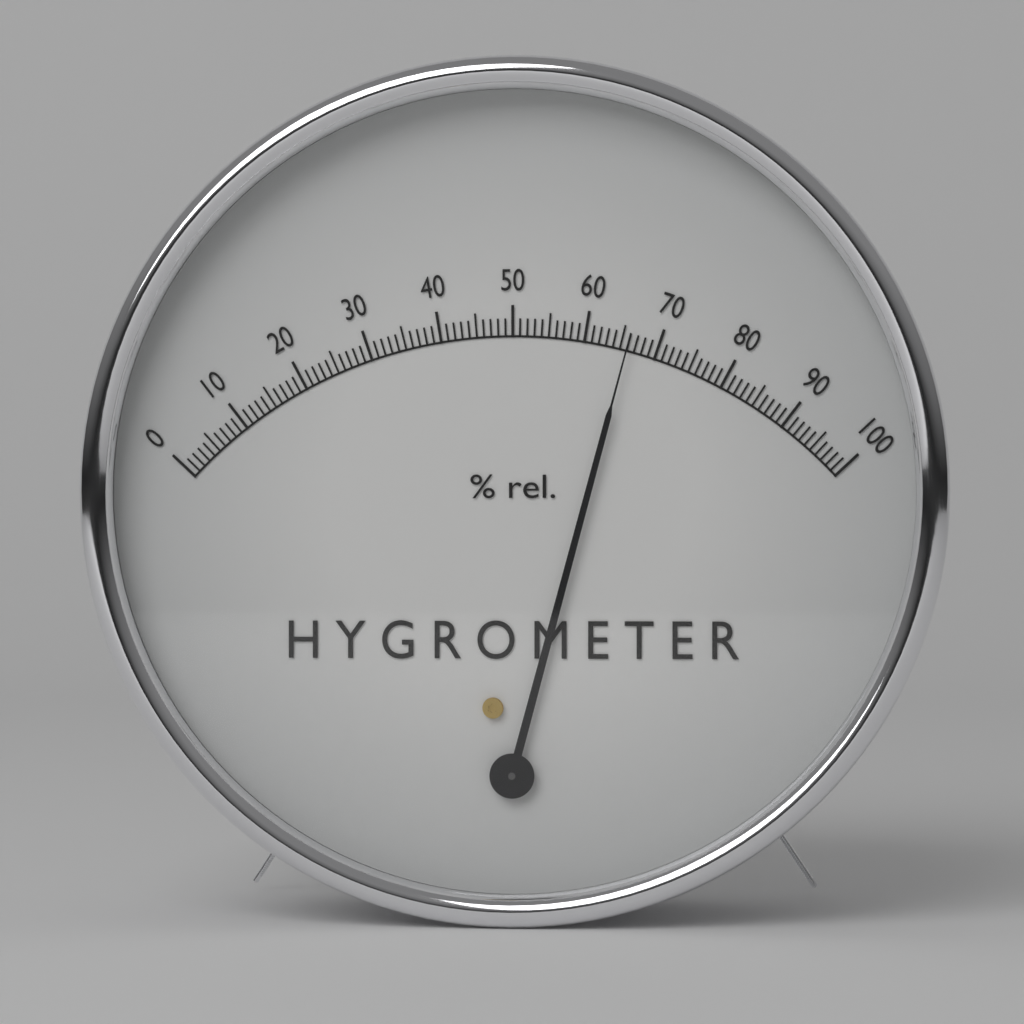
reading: 66 %
